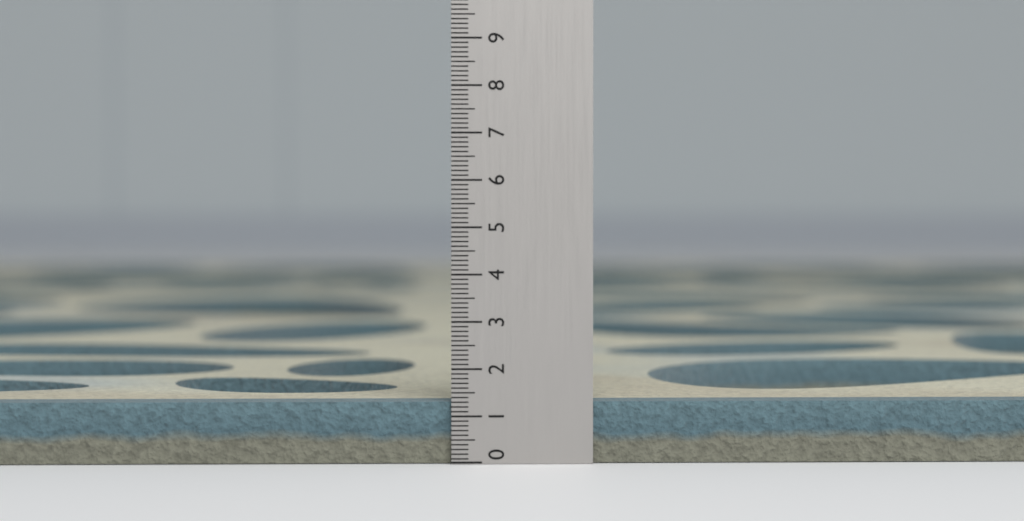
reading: 1.3 (no unit)
